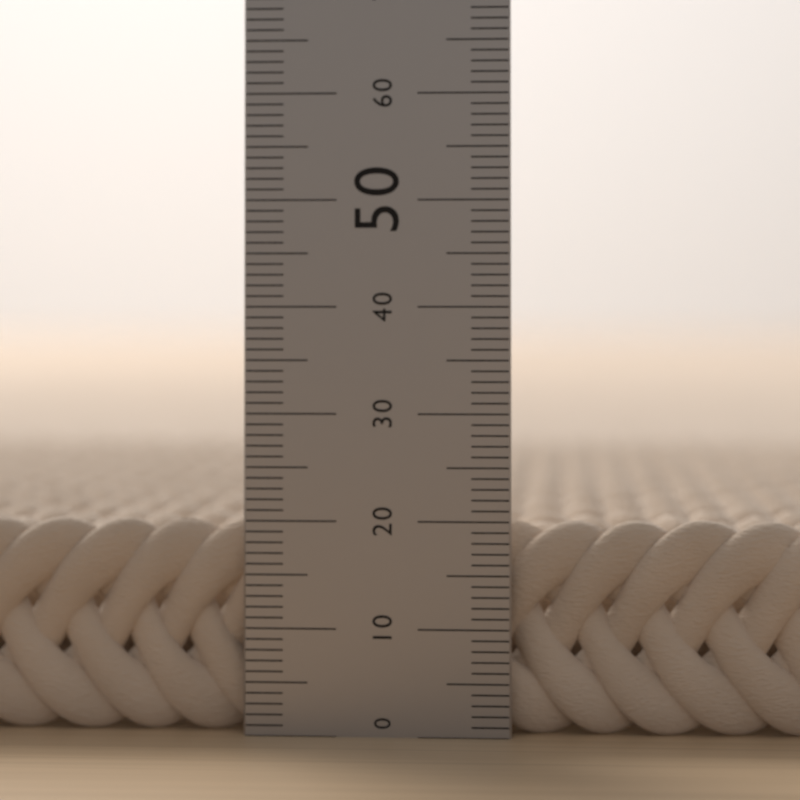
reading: 20 (no unit)
